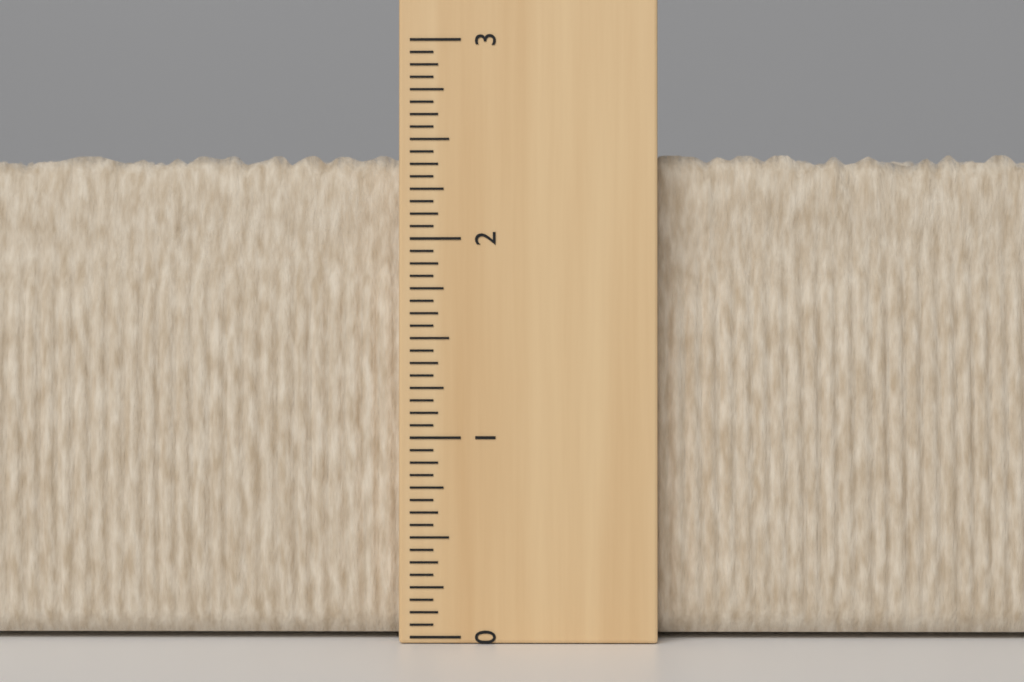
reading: 2.4375 (no unit)
